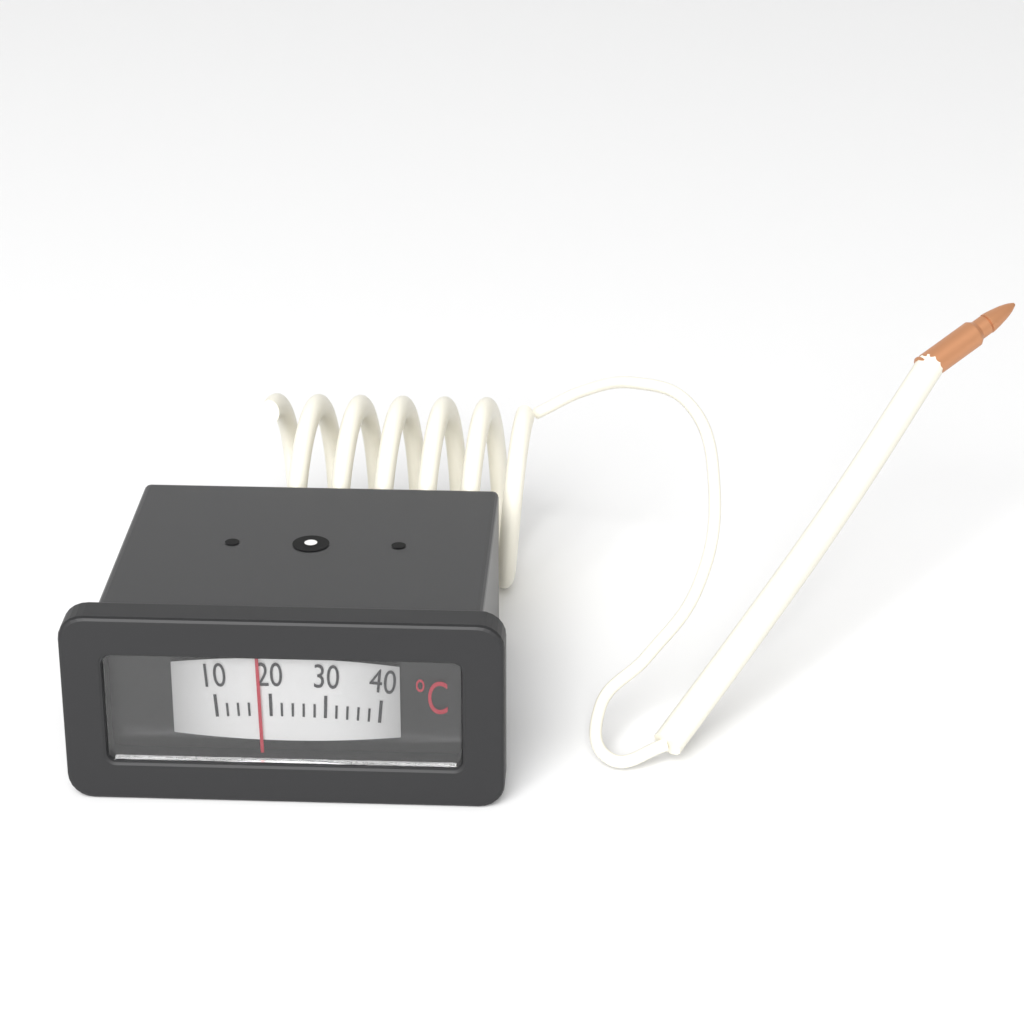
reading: 18 °C
